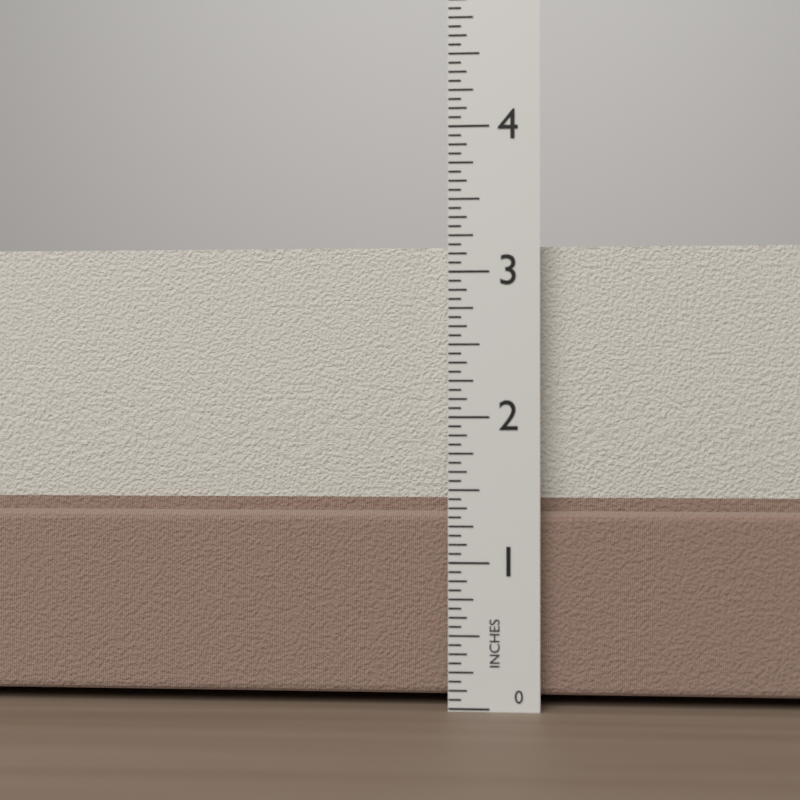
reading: 3.1875 in
